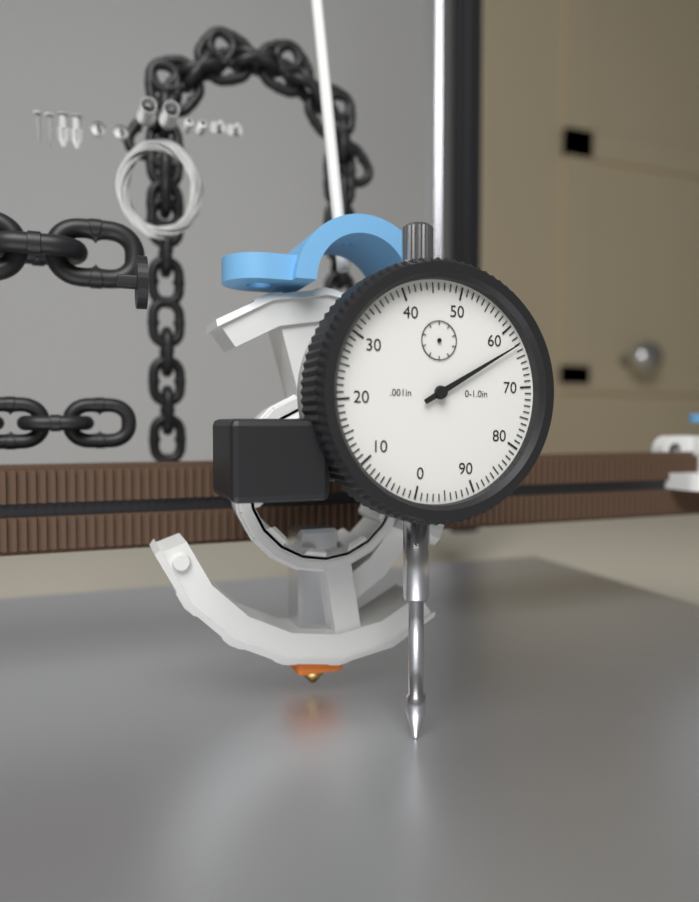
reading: 0.063 in
